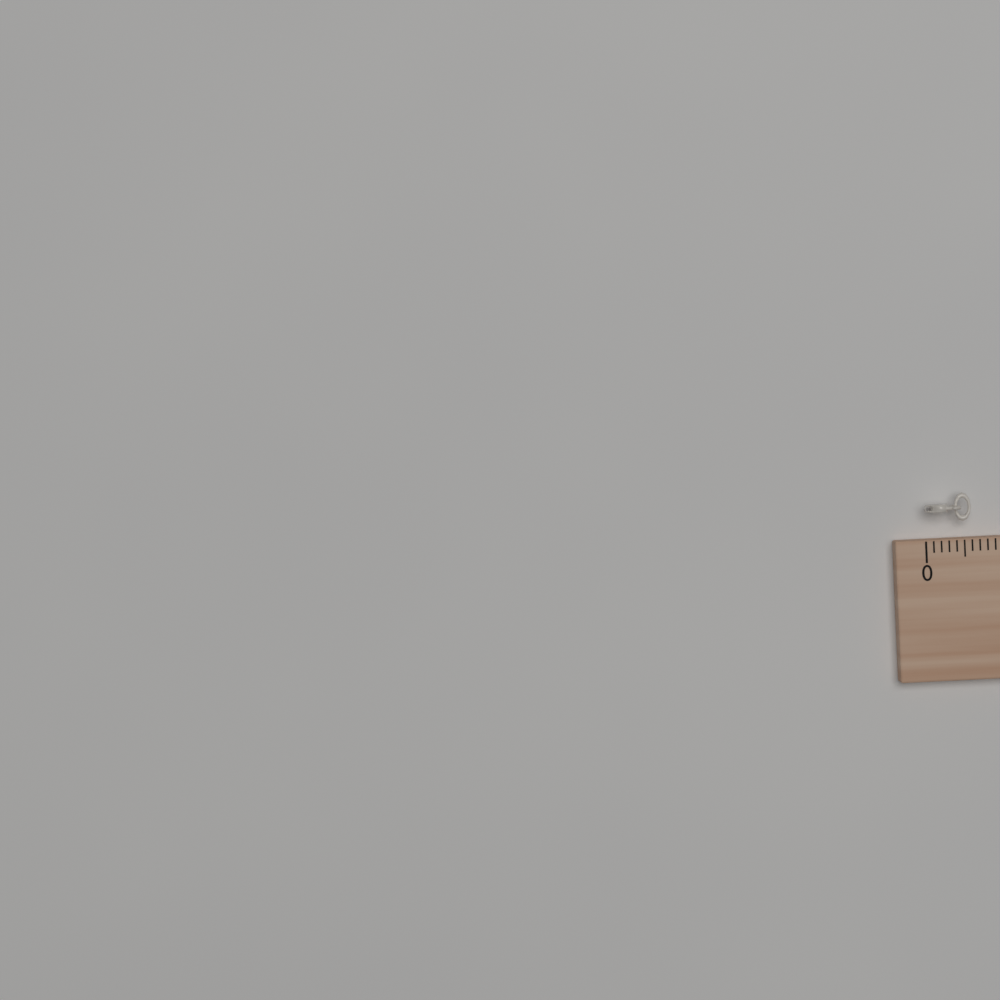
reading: 0.6 (no unit)
